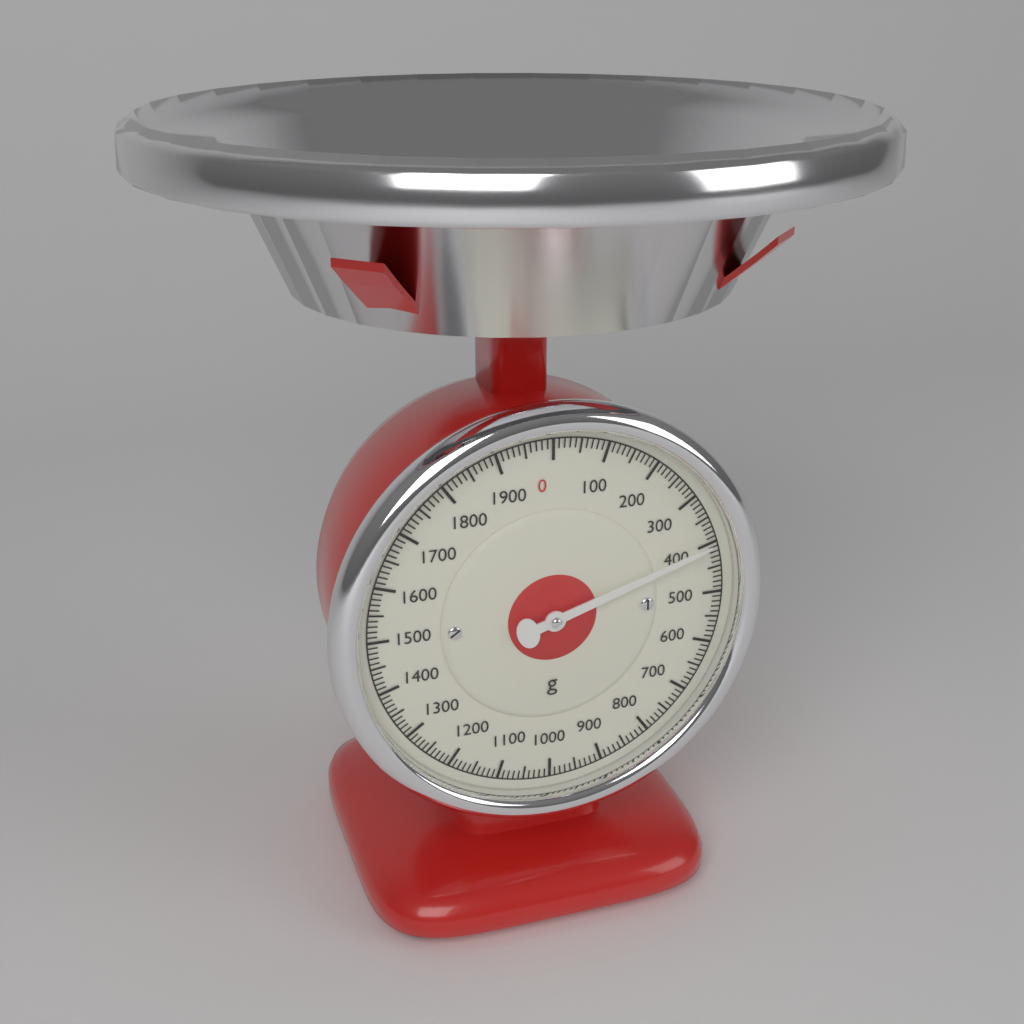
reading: 400 g
